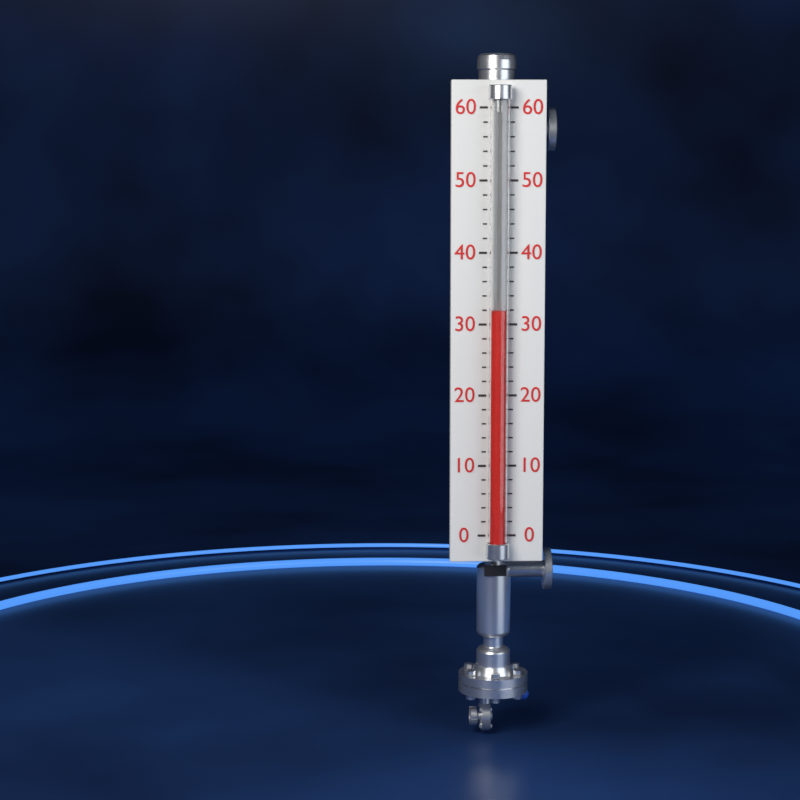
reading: 32 (no unit)
